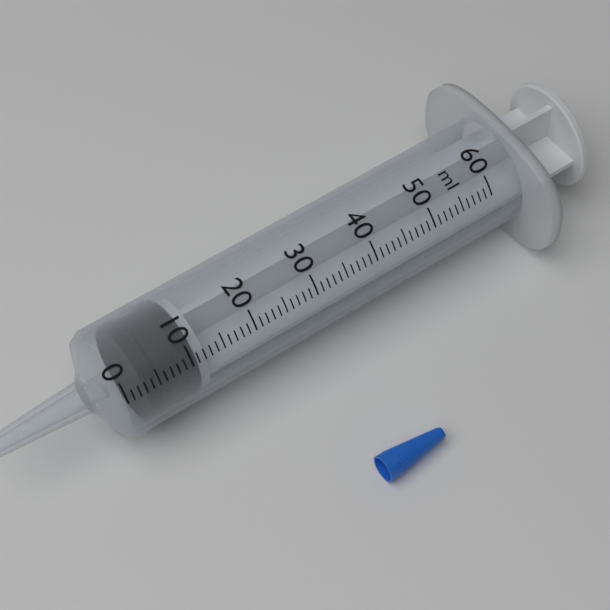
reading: 3 ml
